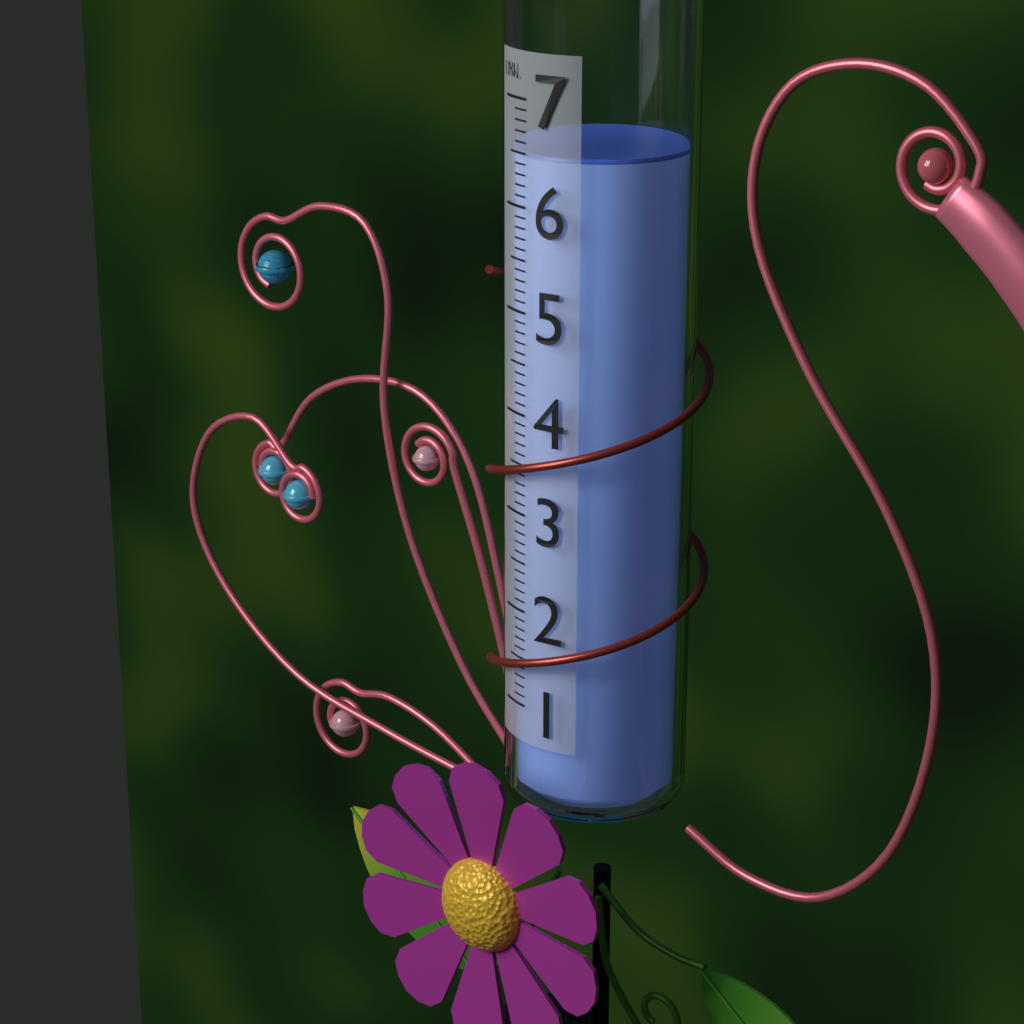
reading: 6.5 in
